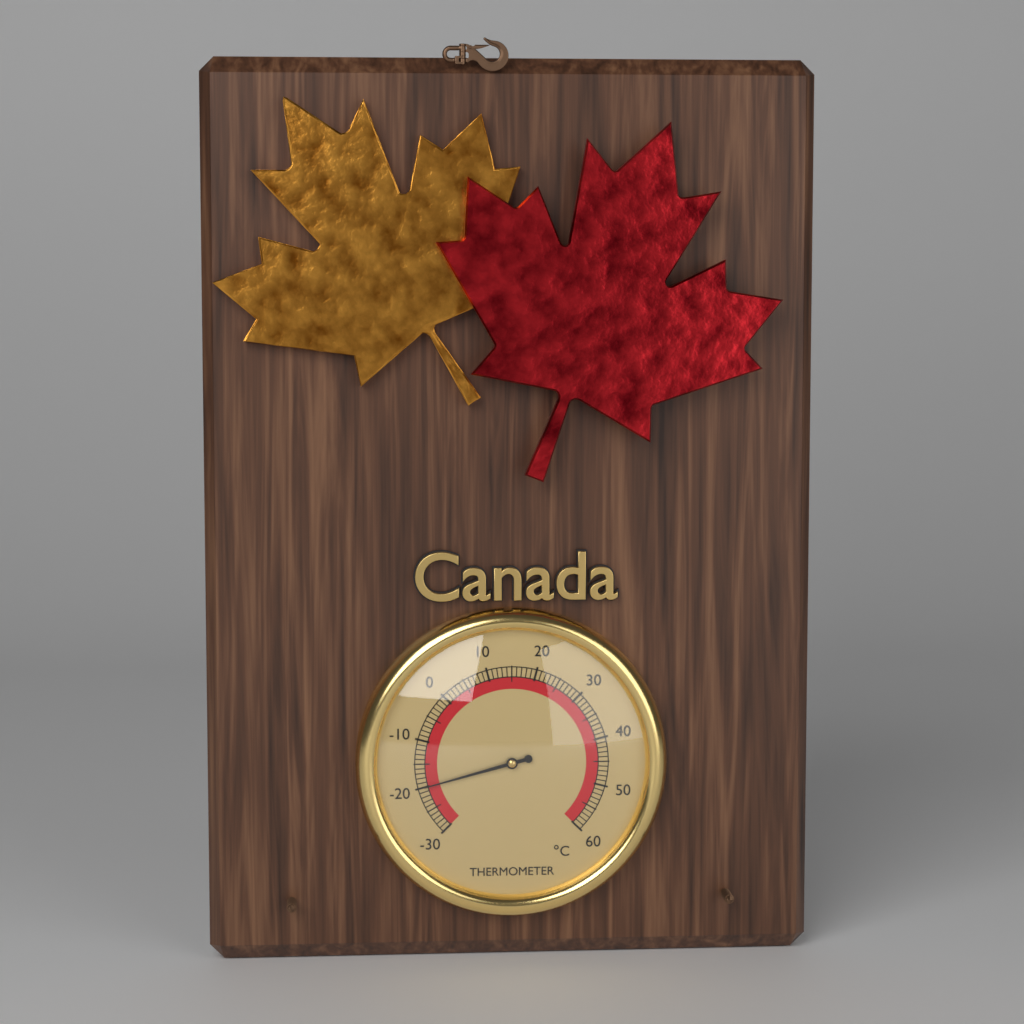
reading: -20 °C
